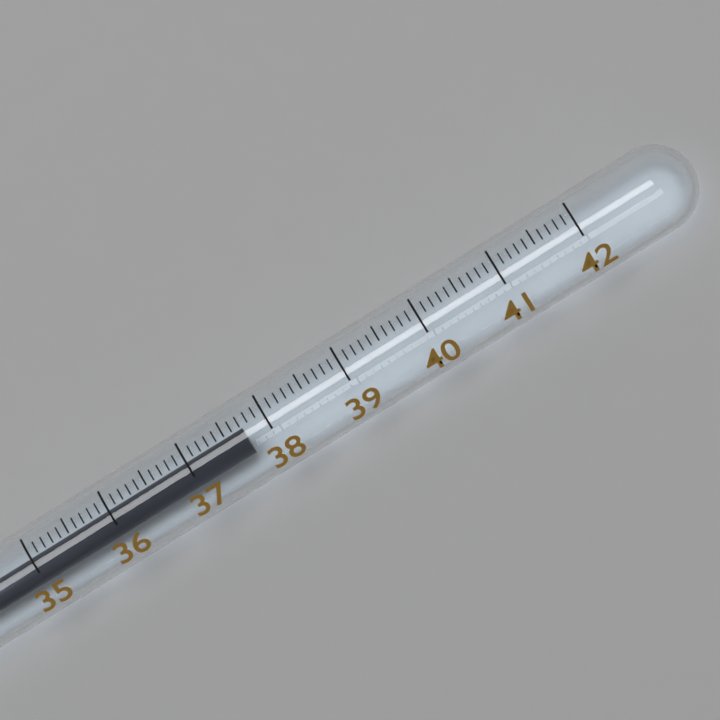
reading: 37.7 (no unit)
